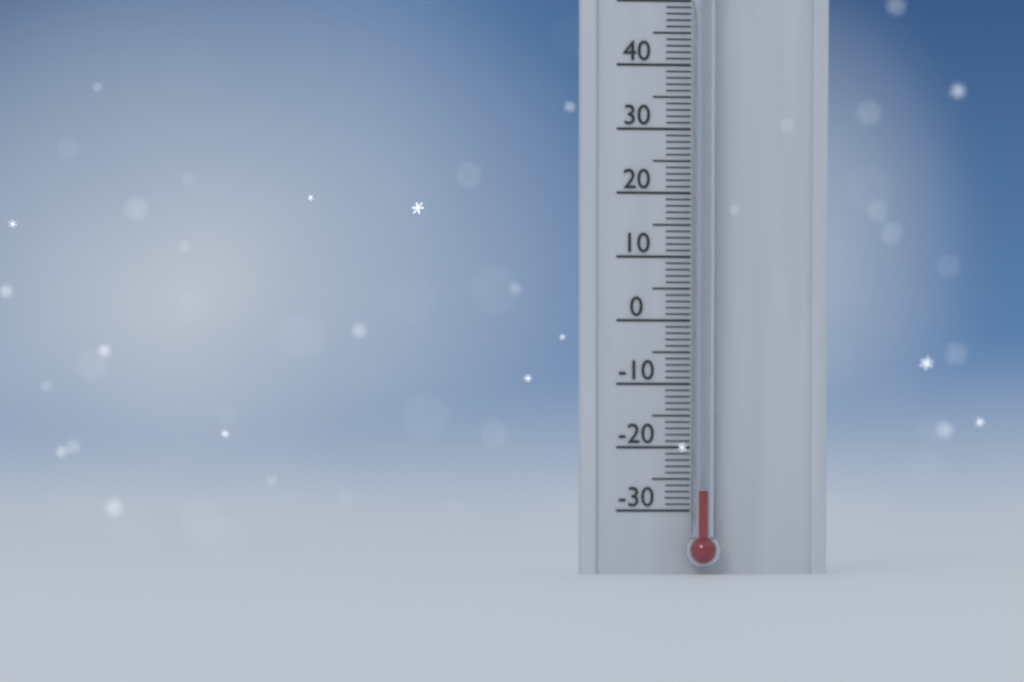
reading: -27 °C
